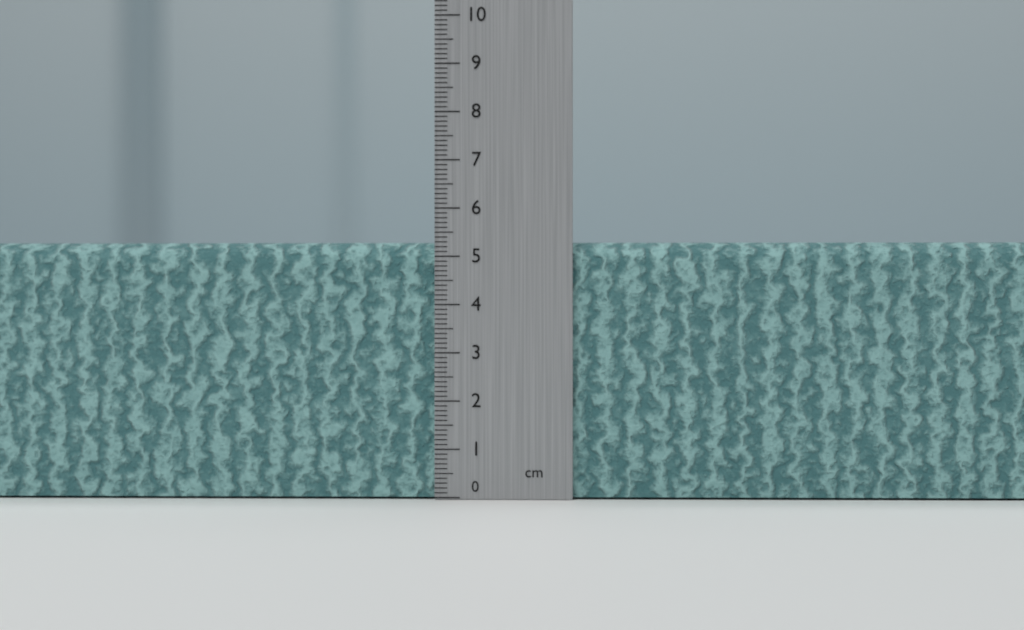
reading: 5.3 cm
